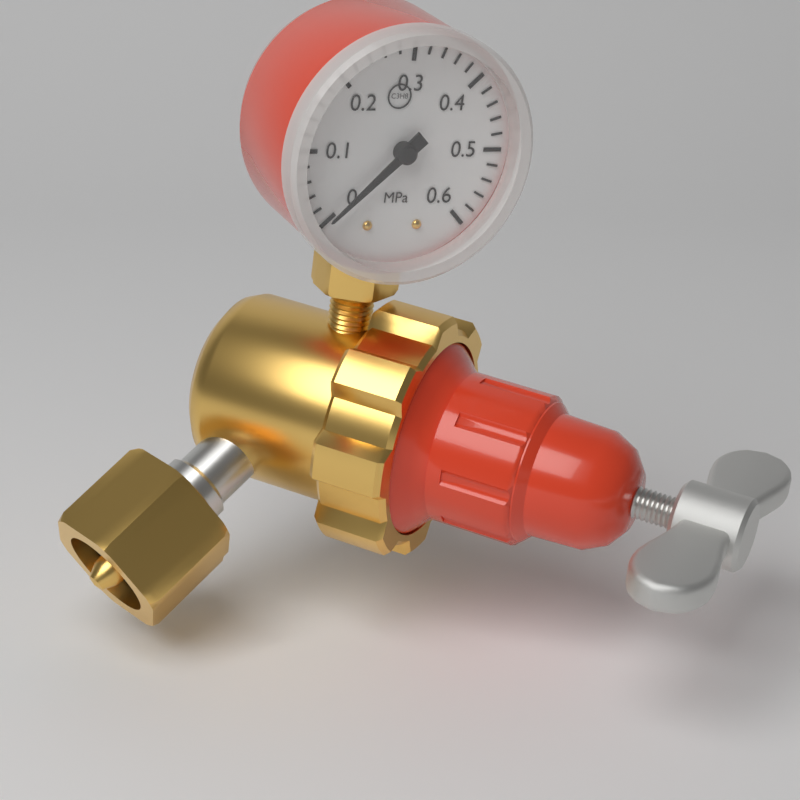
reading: 0.00 MPa
